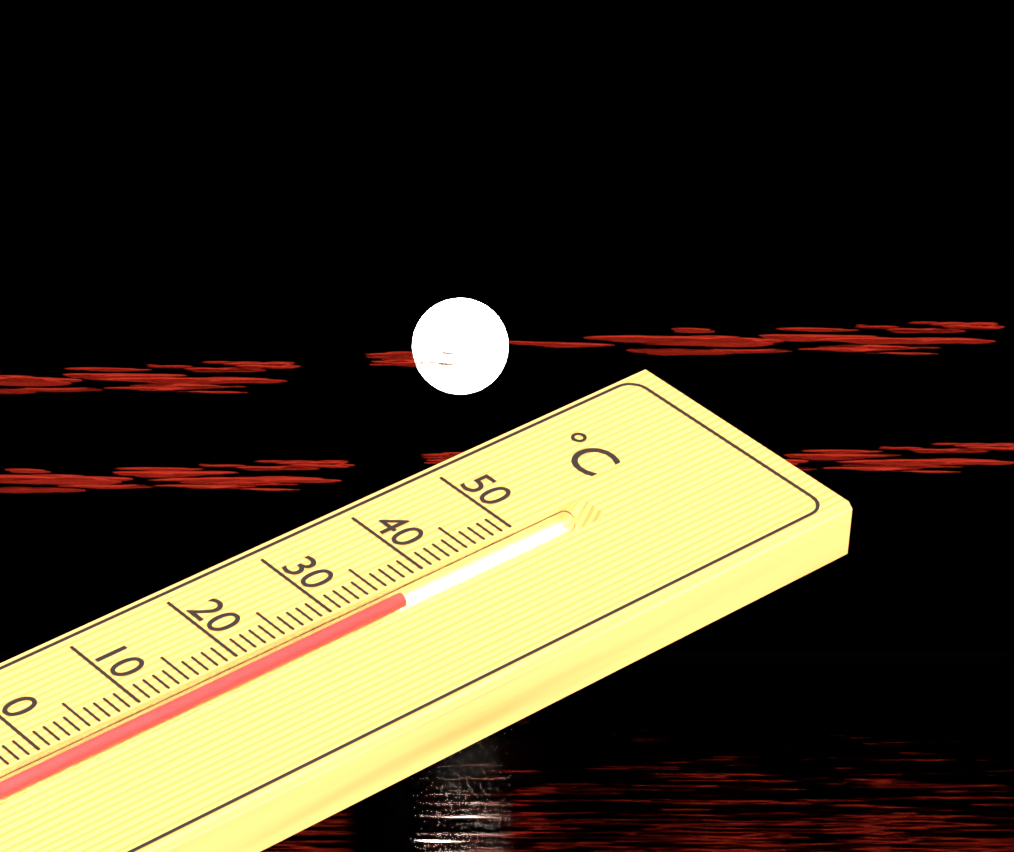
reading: 36 °C
